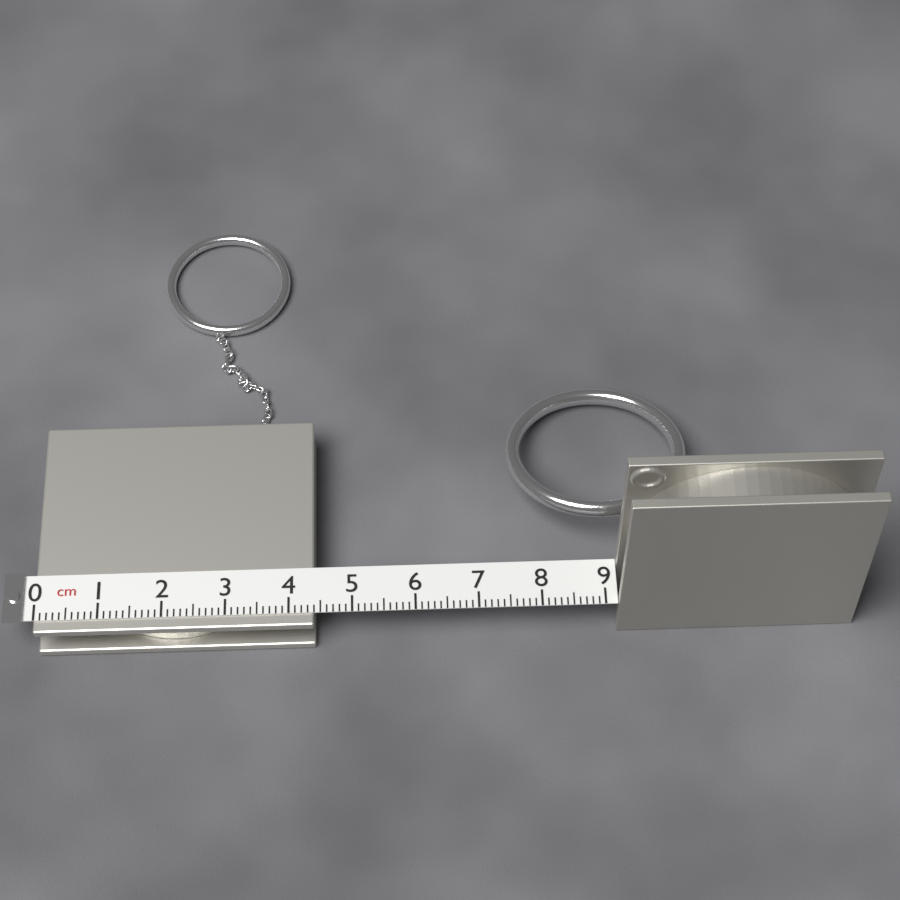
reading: 4.4 cm
